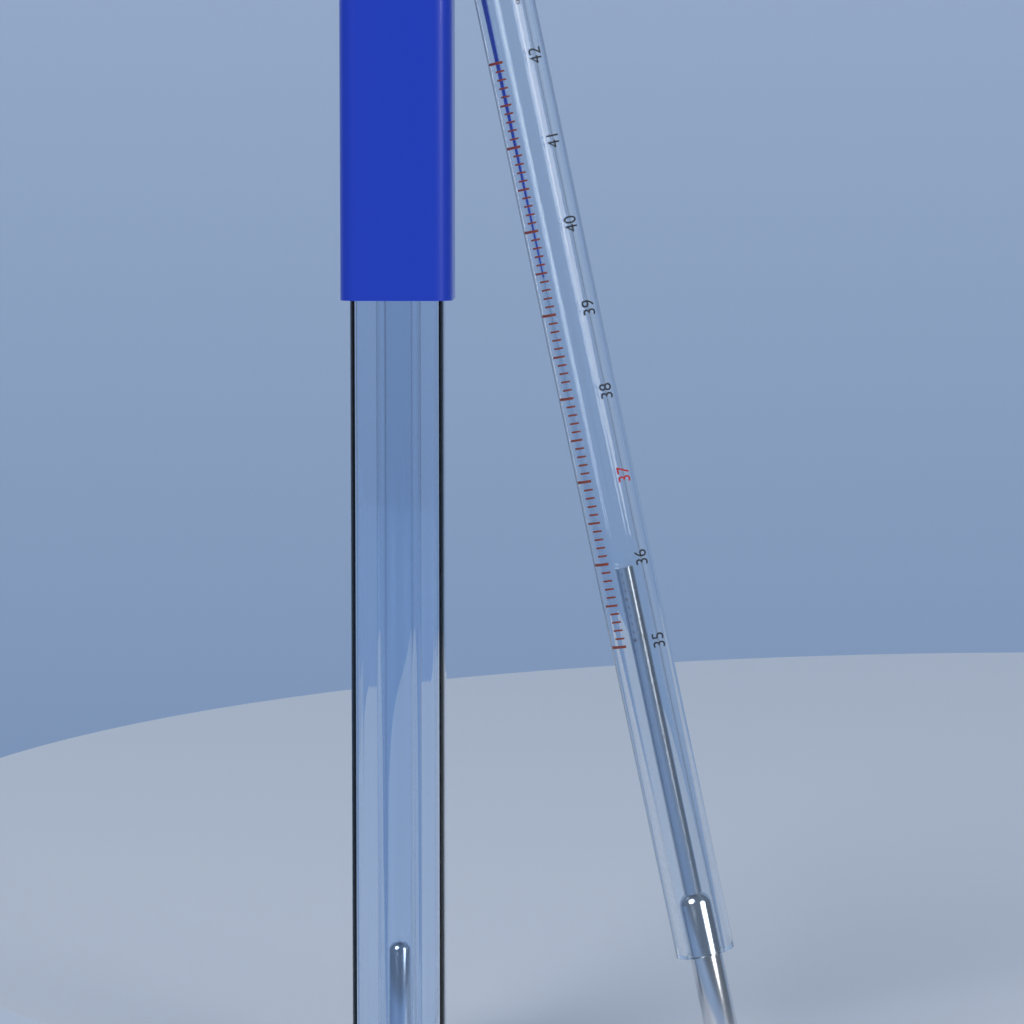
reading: 35.9 °C
